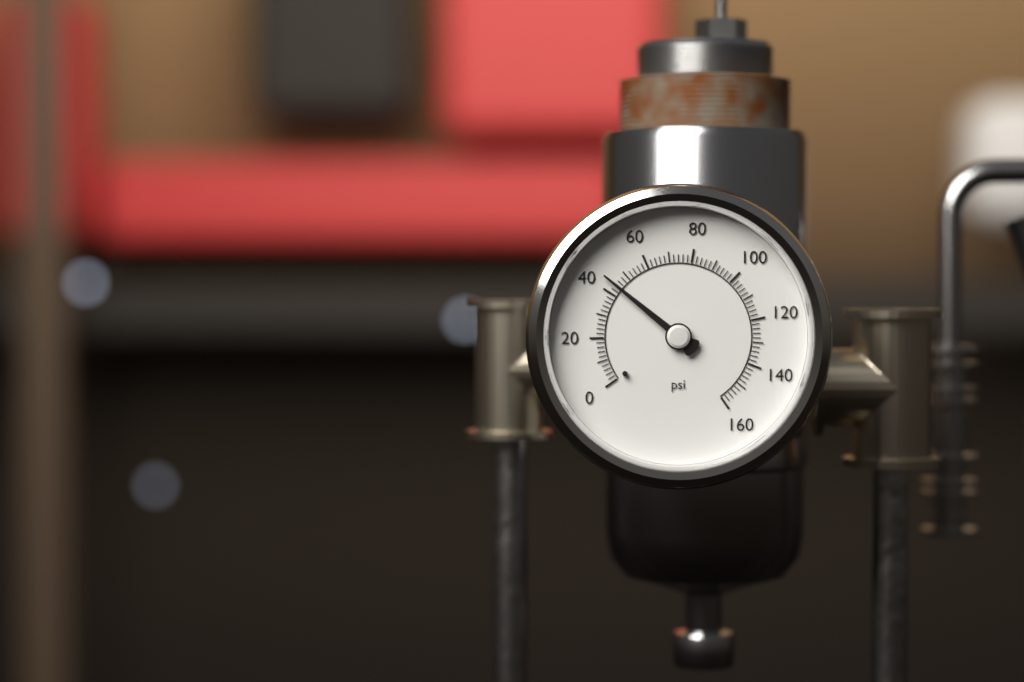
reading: 44 psi
